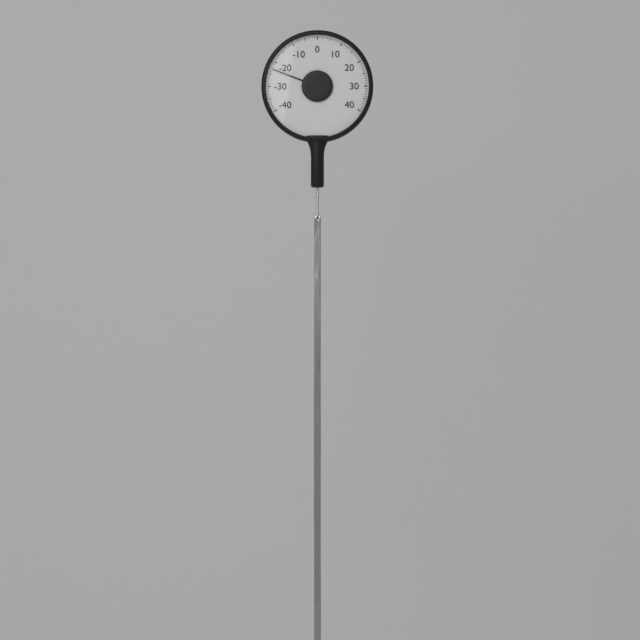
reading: -23 (no unit)
